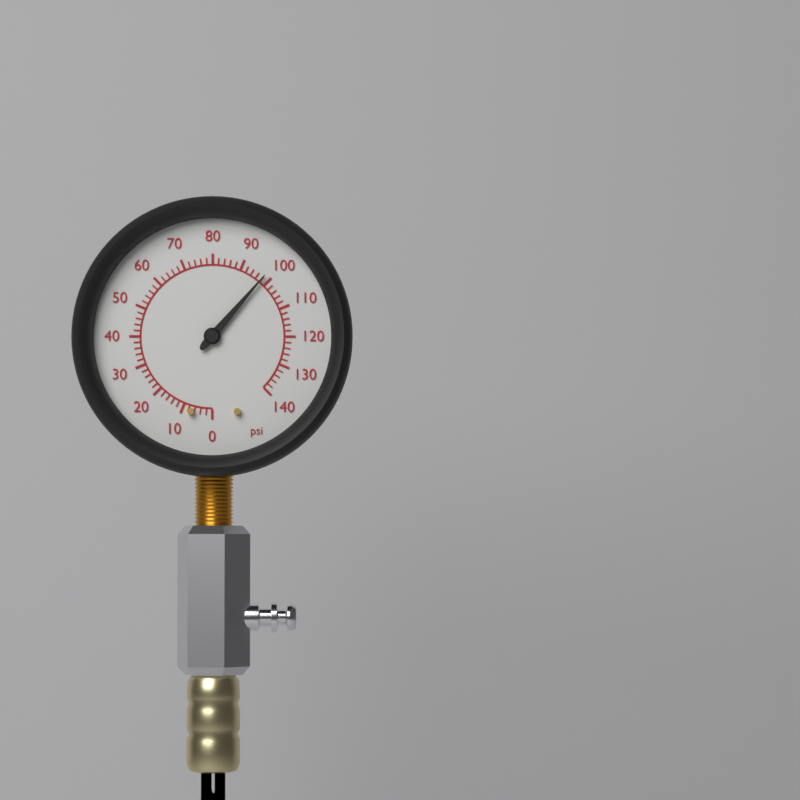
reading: 98 psi
